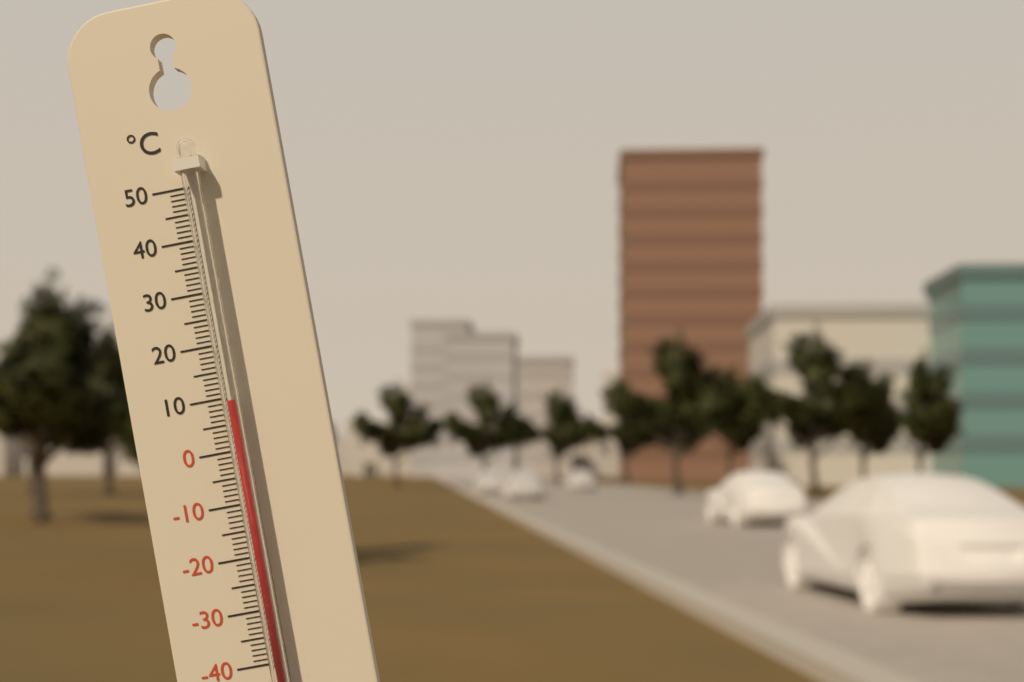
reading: 9 °C
